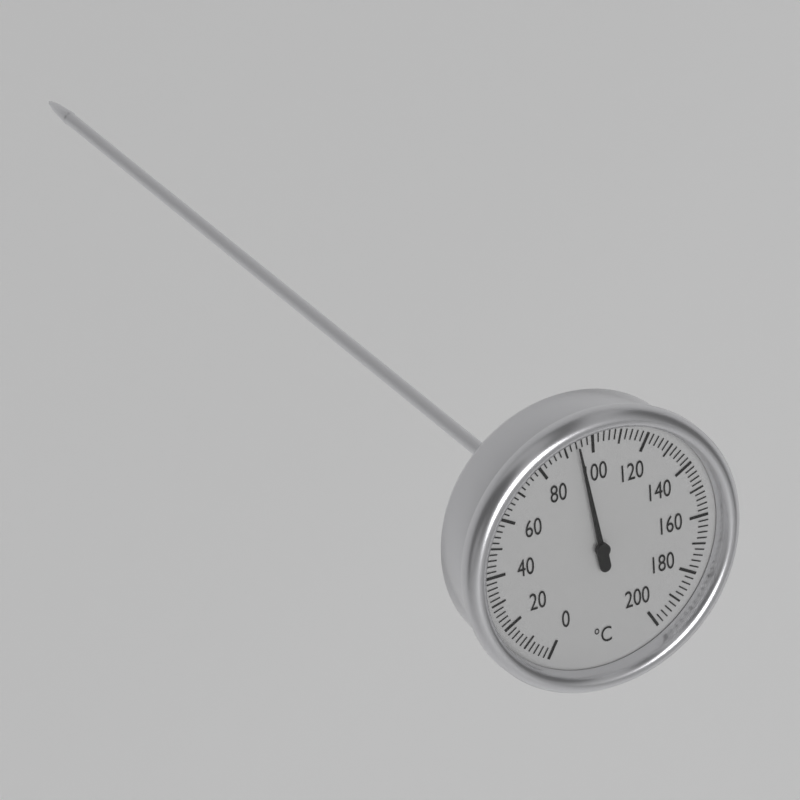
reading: 94 °C
